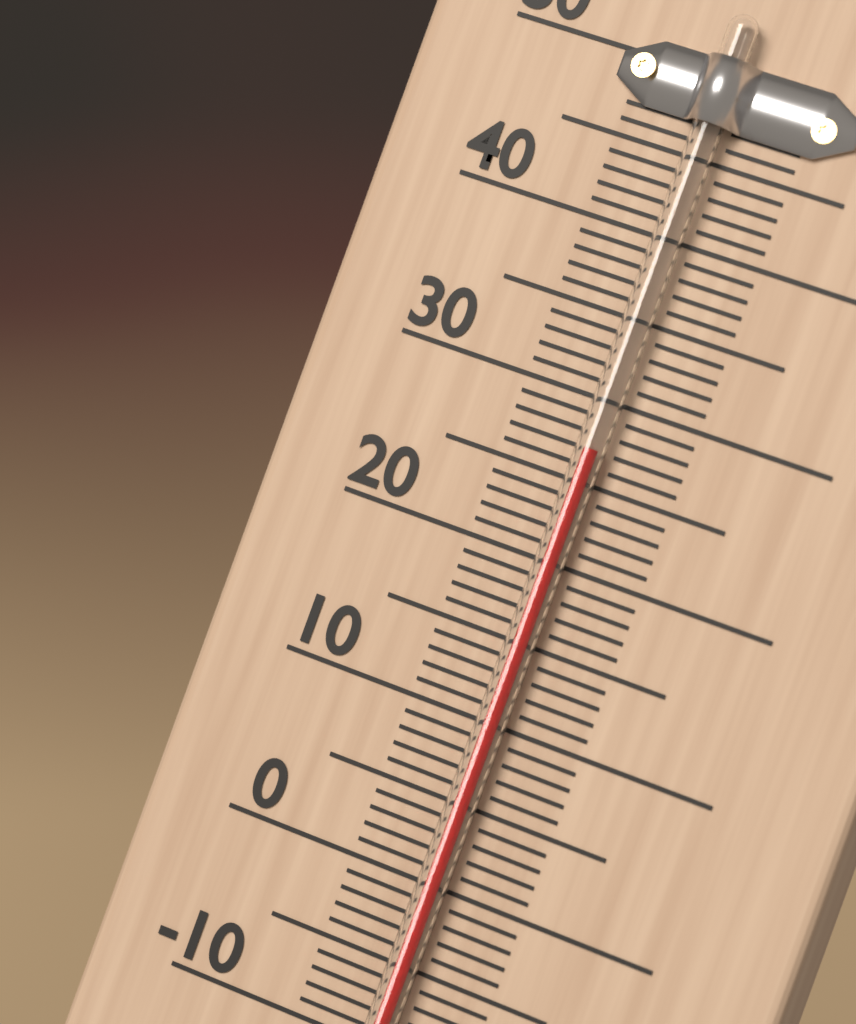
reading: 27 °C
